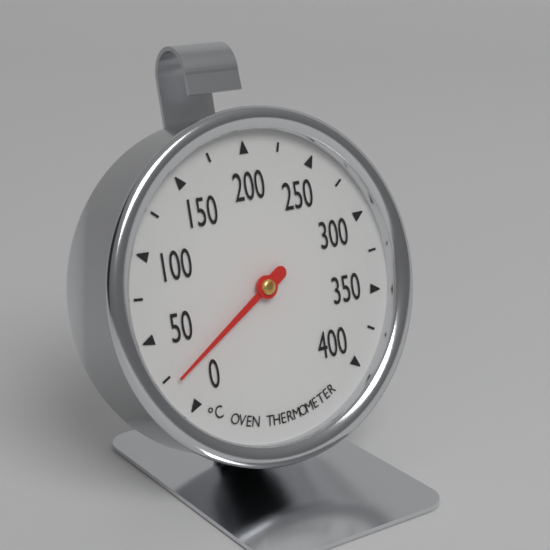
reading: 20 °C
